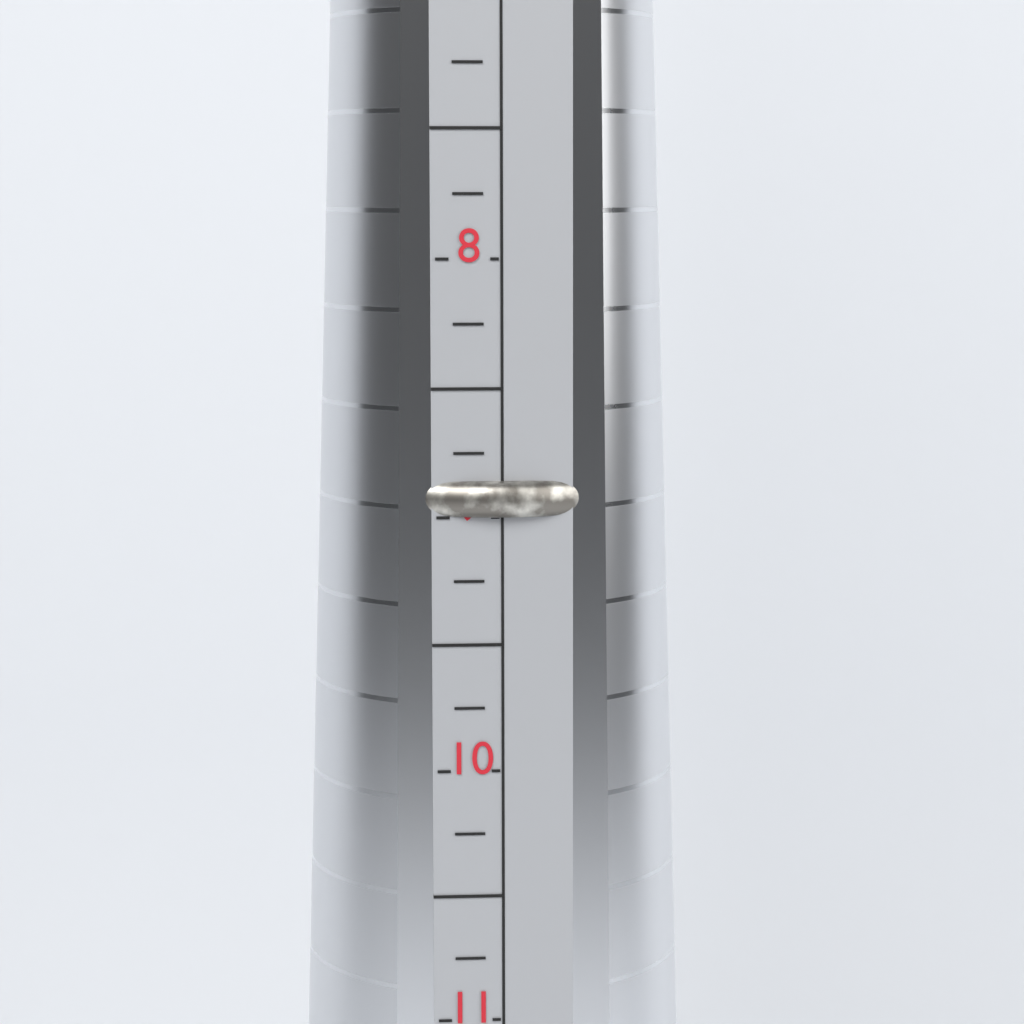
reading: 9.00 (no unit)
